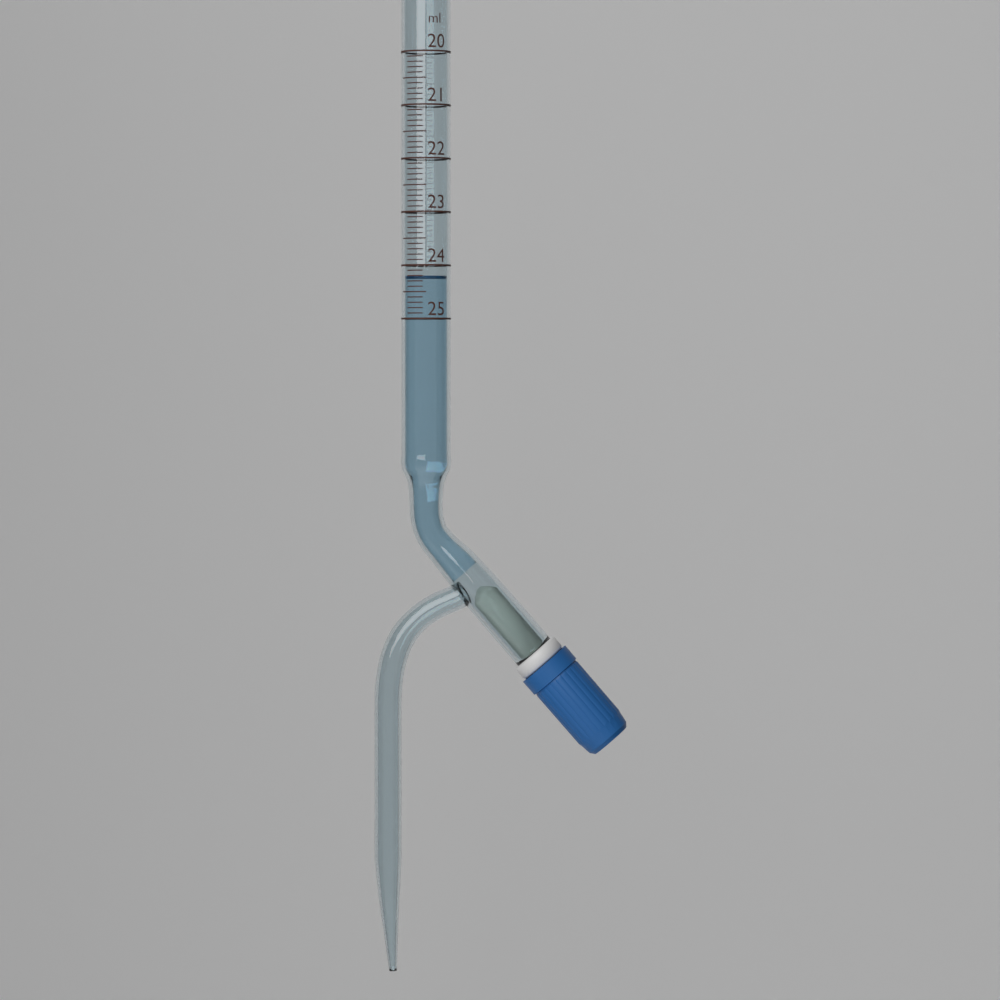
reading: 24.2 ml
